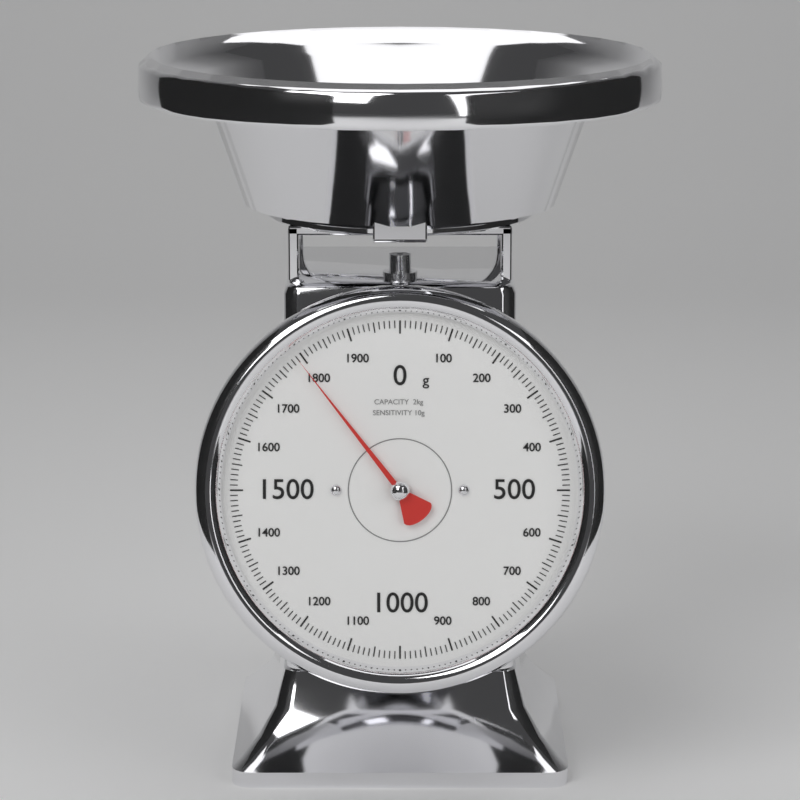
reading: 1790 g
